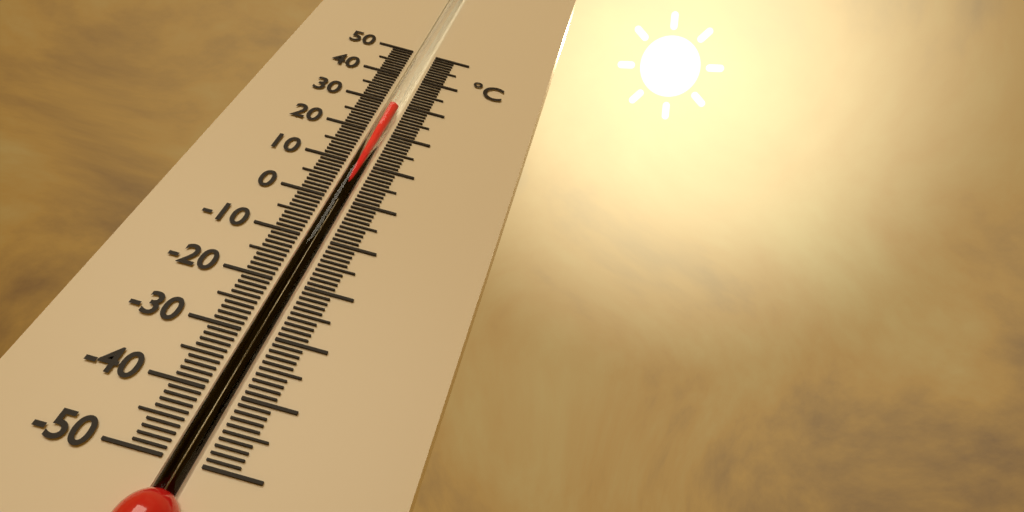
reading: 29 °C
